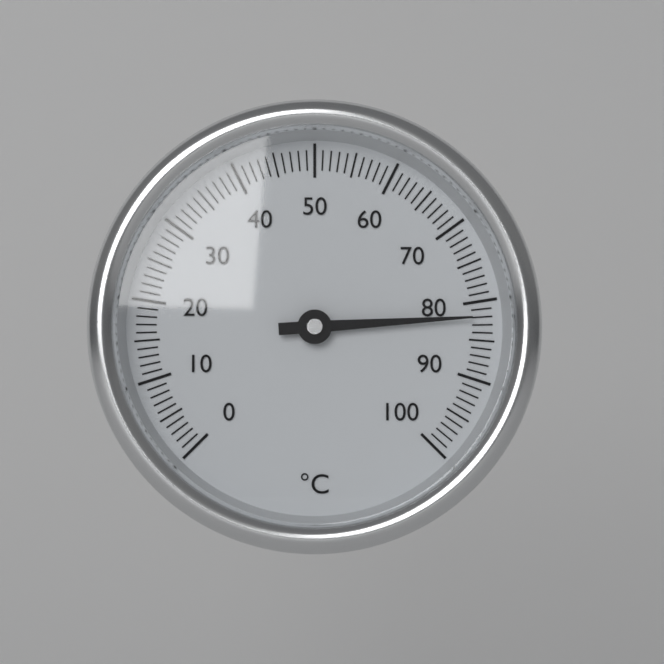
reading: 82 °C
